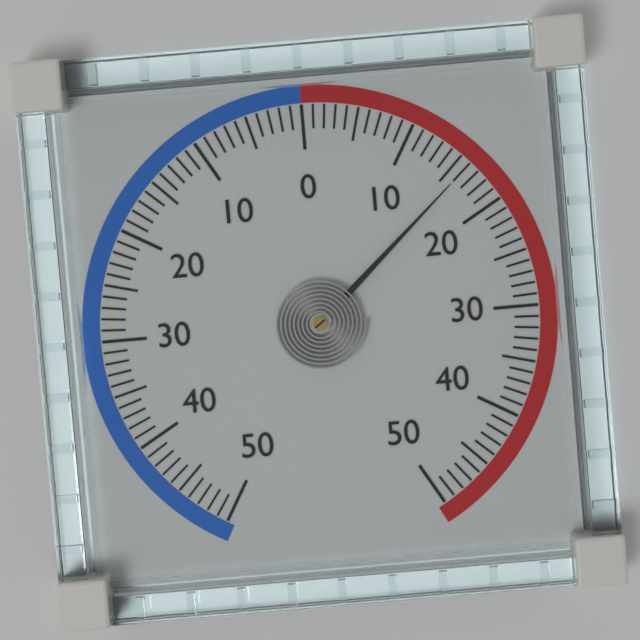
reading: 16 (no unit)
